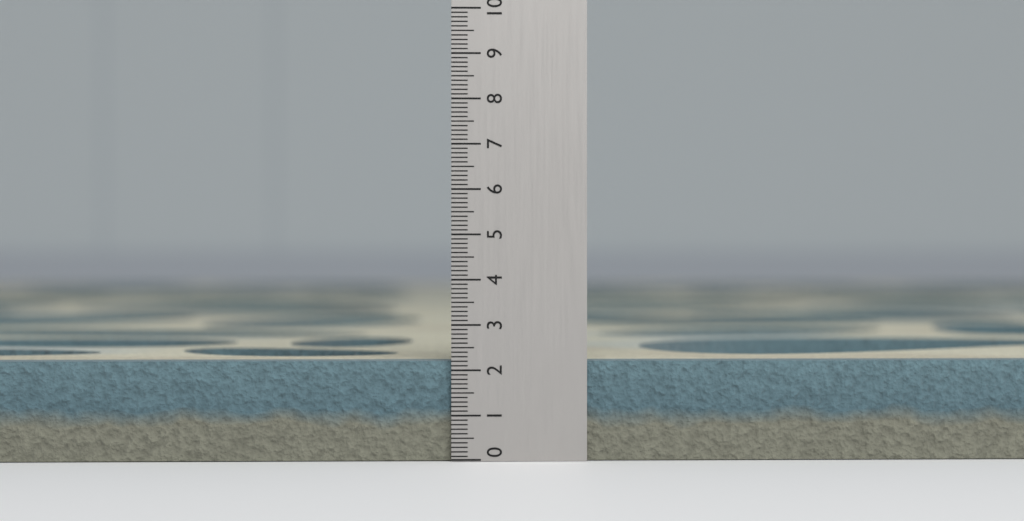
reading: 2.2 (no unit)
